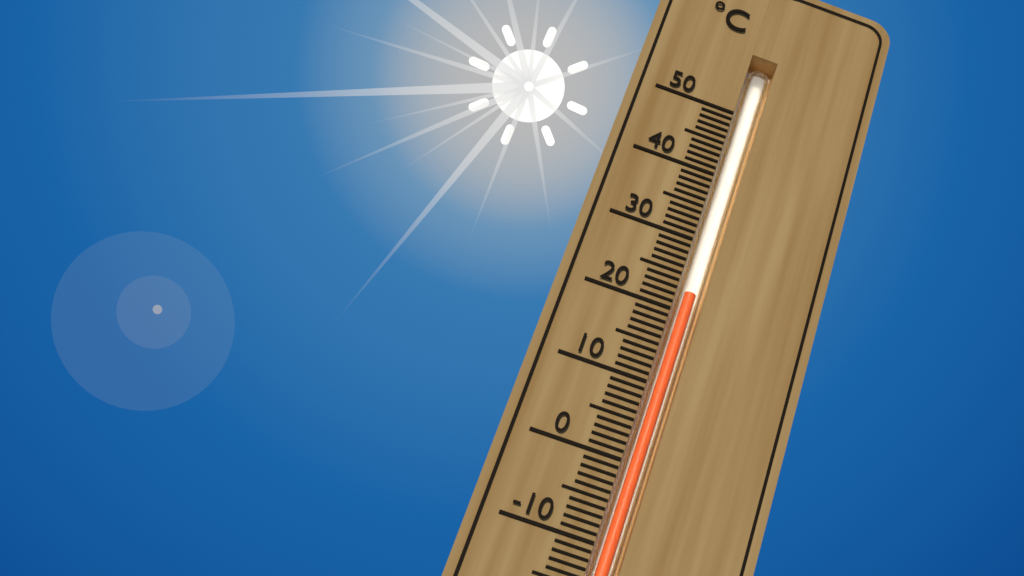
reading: 23 °C
